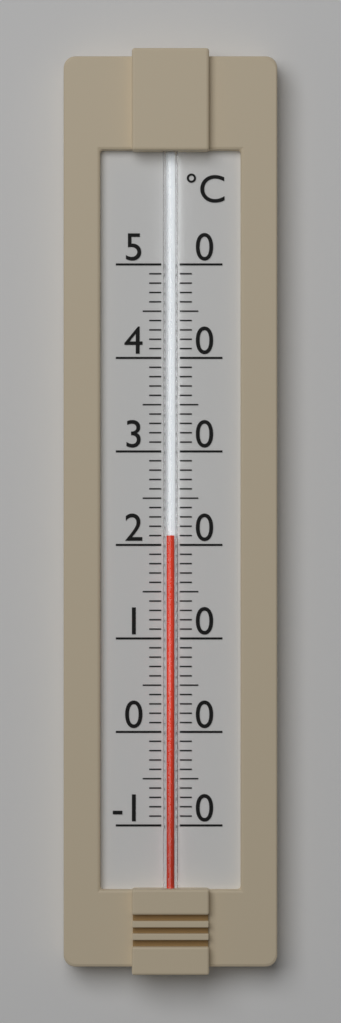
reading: 21 °C
